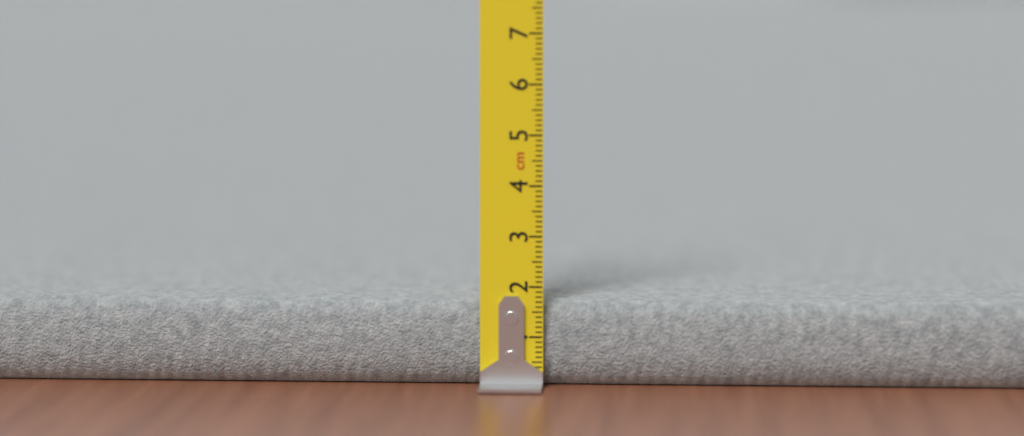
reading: 1.7 cm
